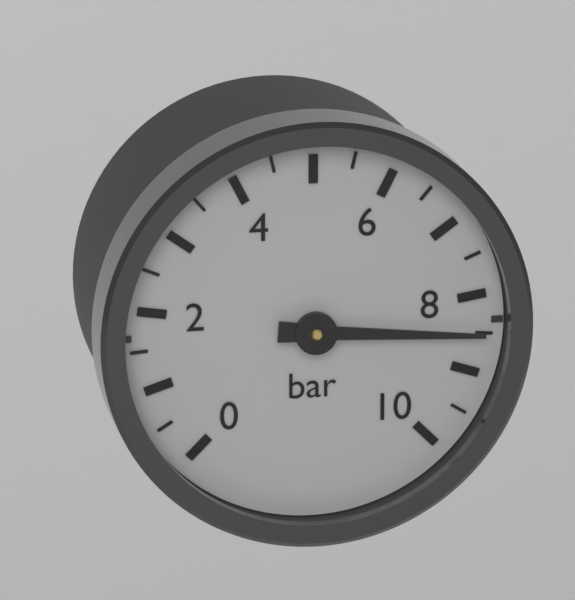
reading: 8.5 bar
